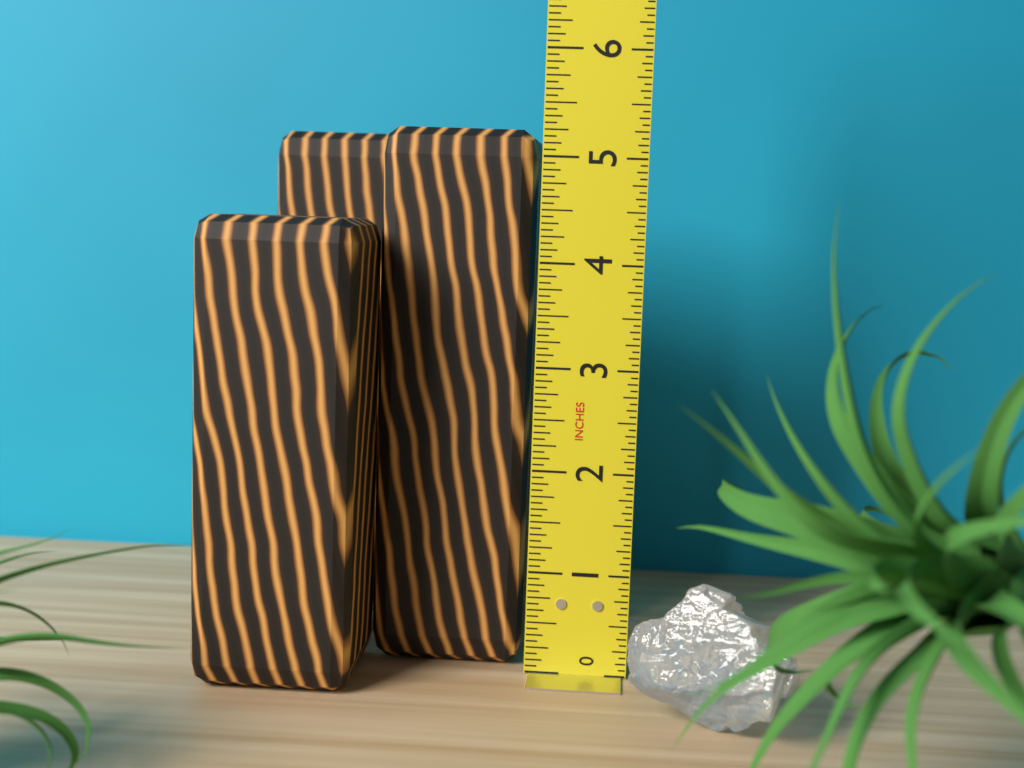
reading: 5.2500 in
